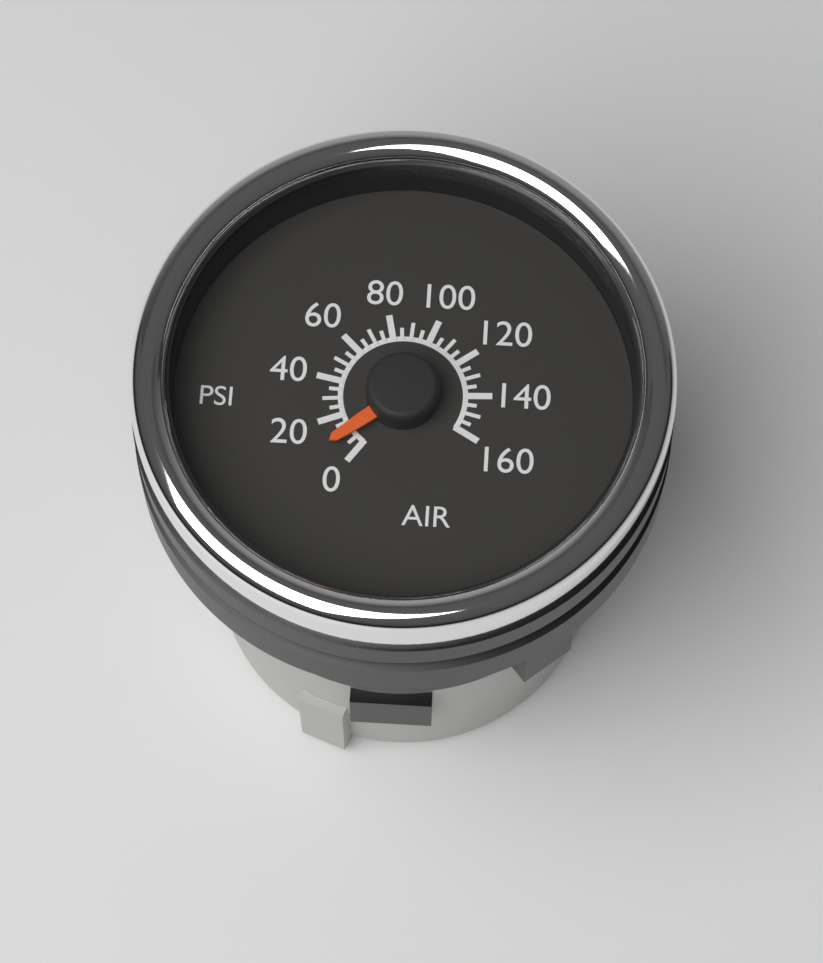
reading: 10 psi
